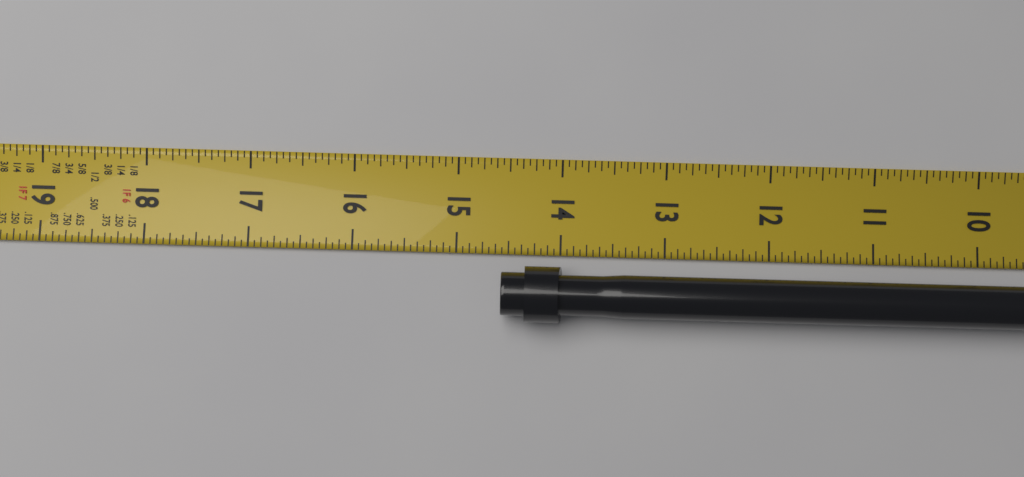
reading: 14.5625 in
